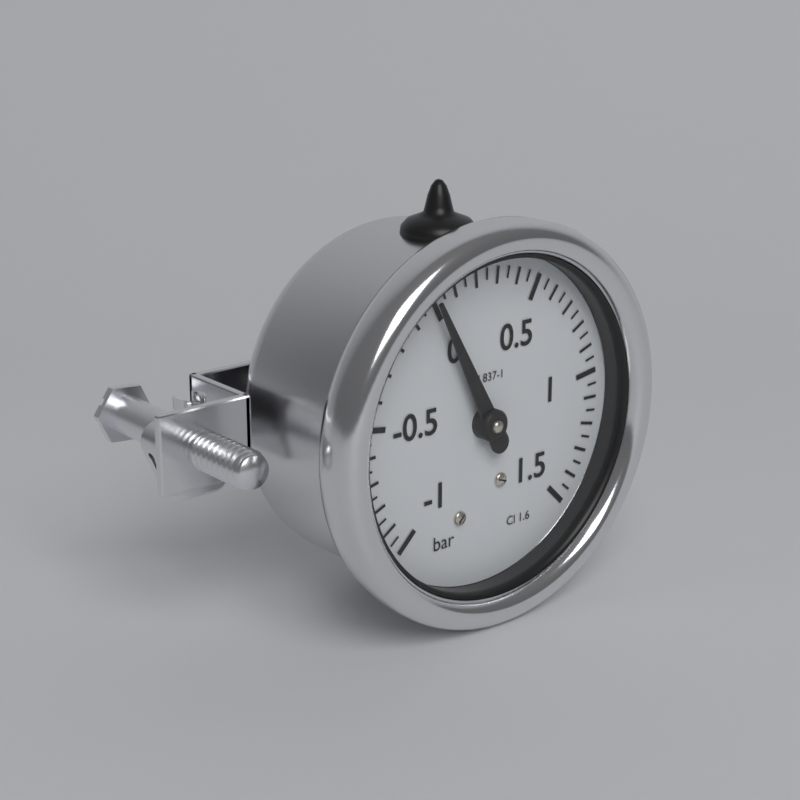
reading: 0.00 bar
